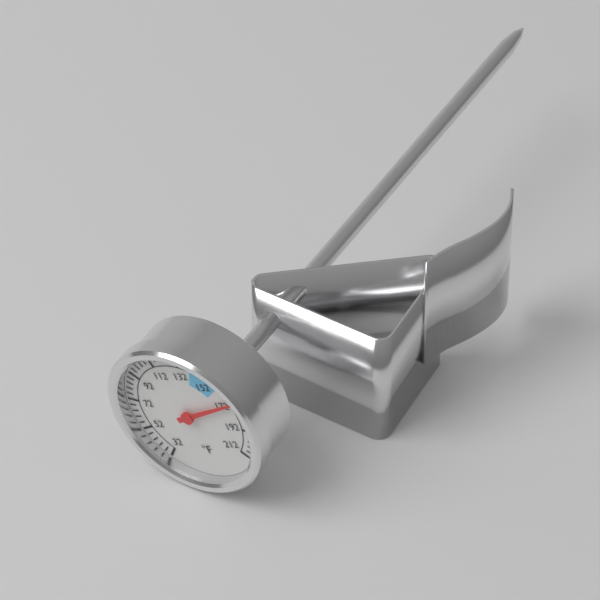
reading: 172 °F
